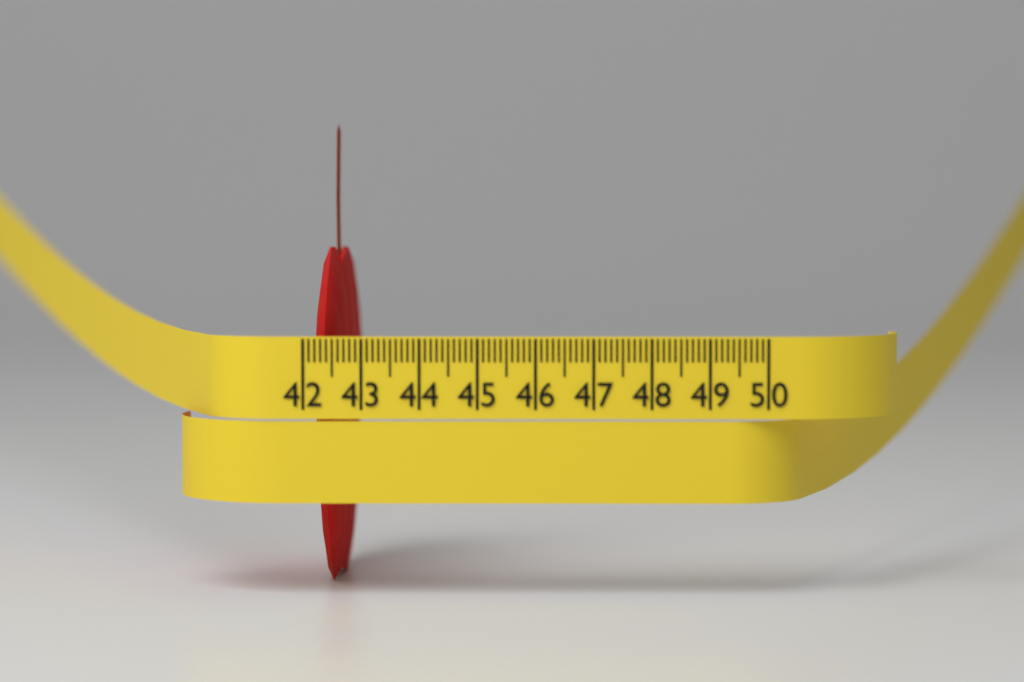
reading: 42.7 cm
